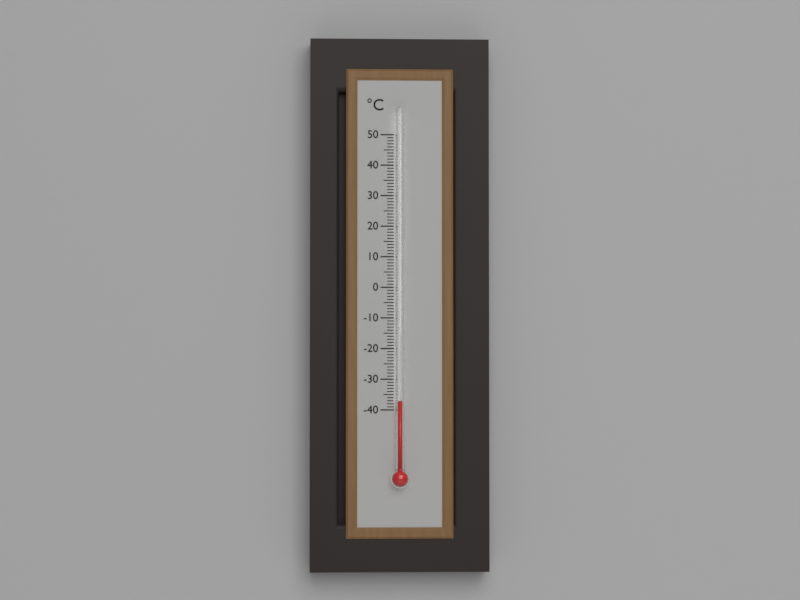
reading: -37 °C
